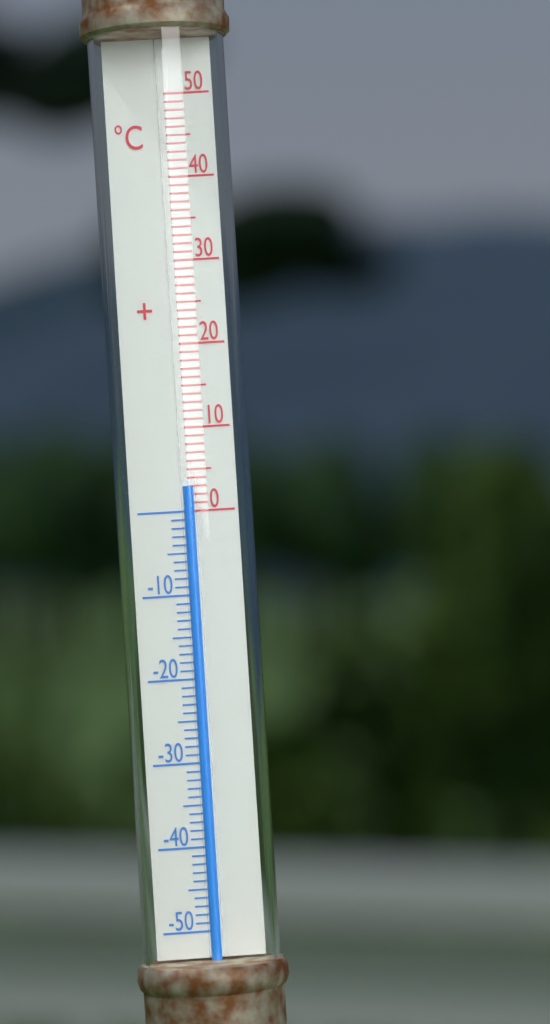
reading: 3 °C
